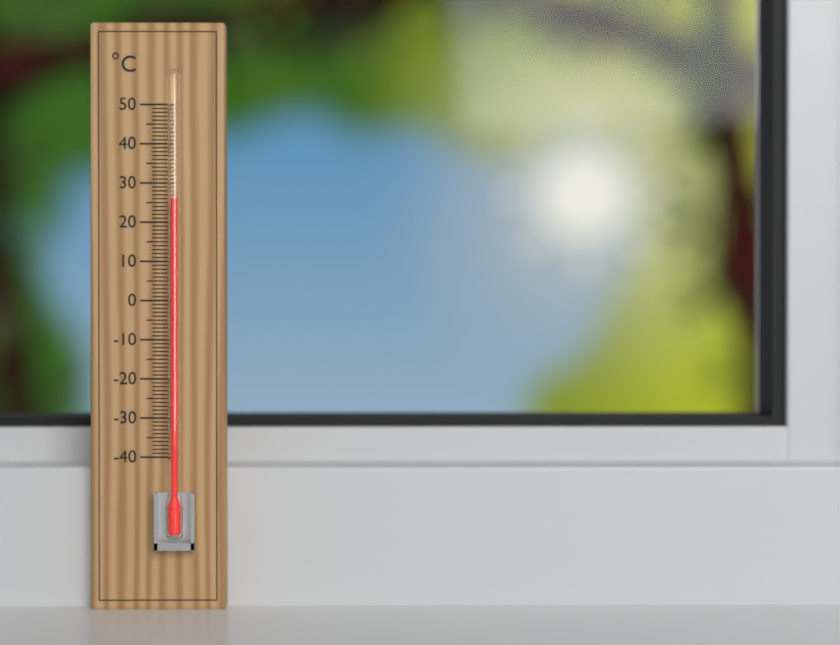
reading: 26 °C
